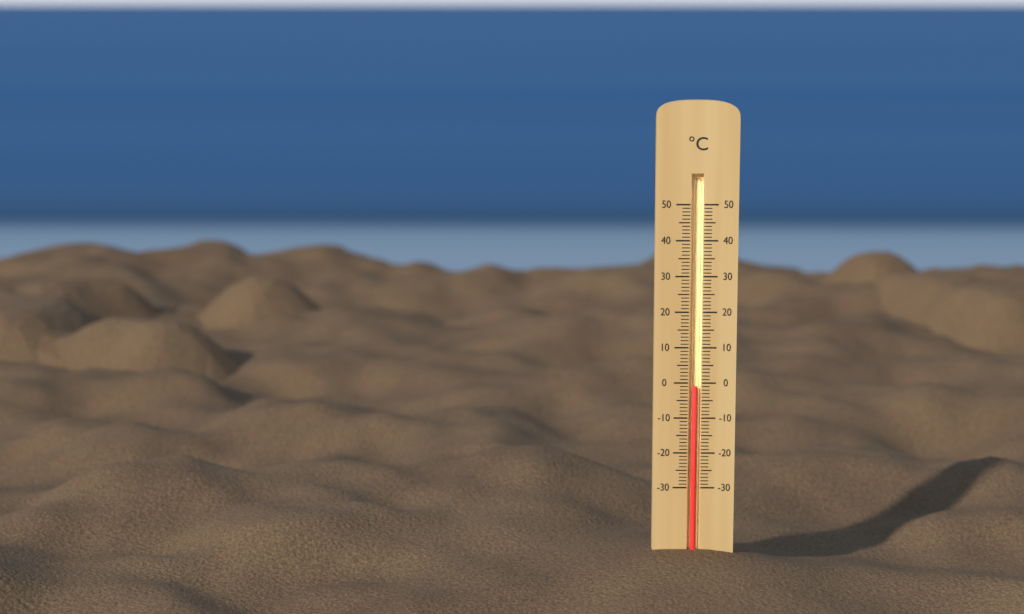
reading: -1 °C
